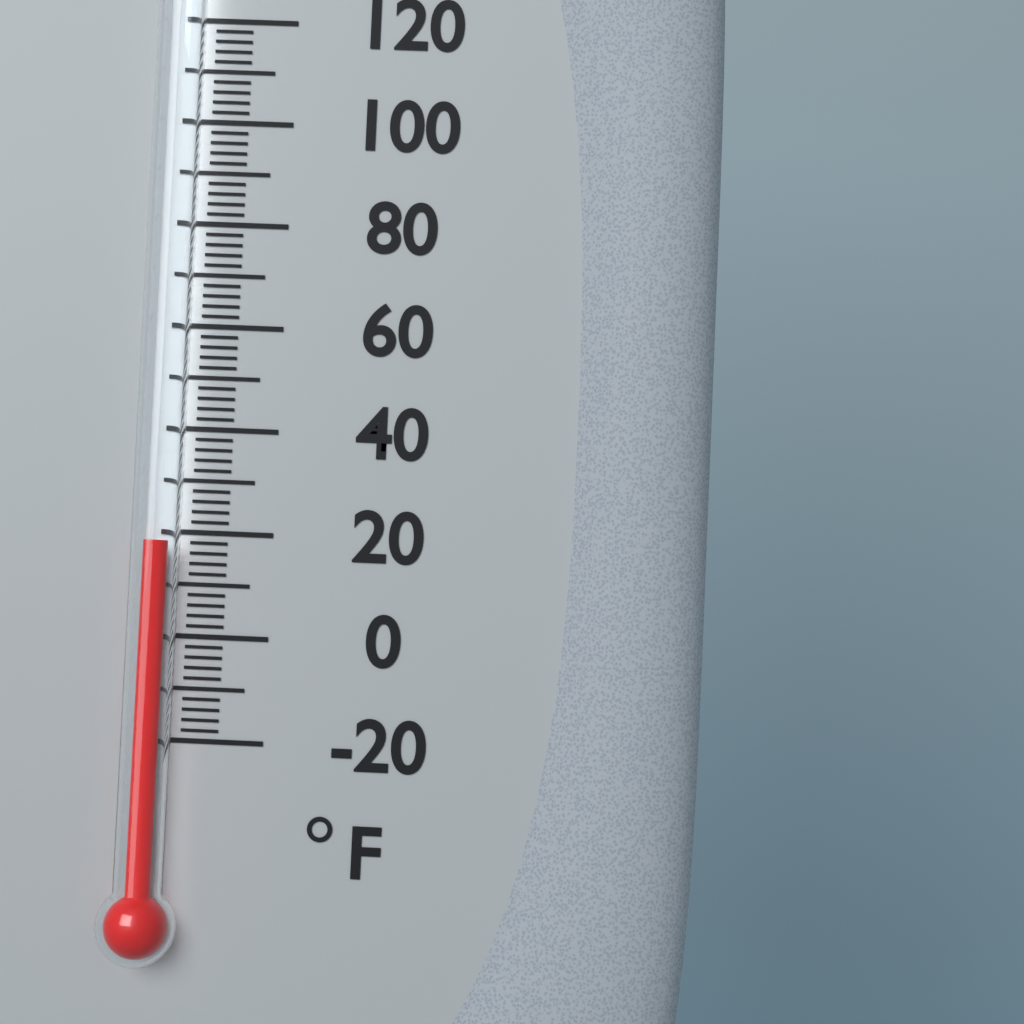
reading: 18 °F
